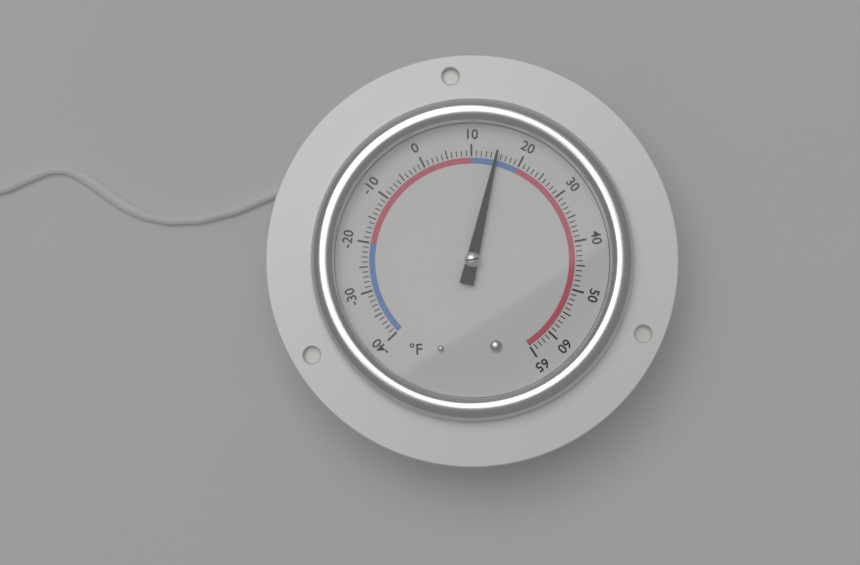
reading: 15 °F
